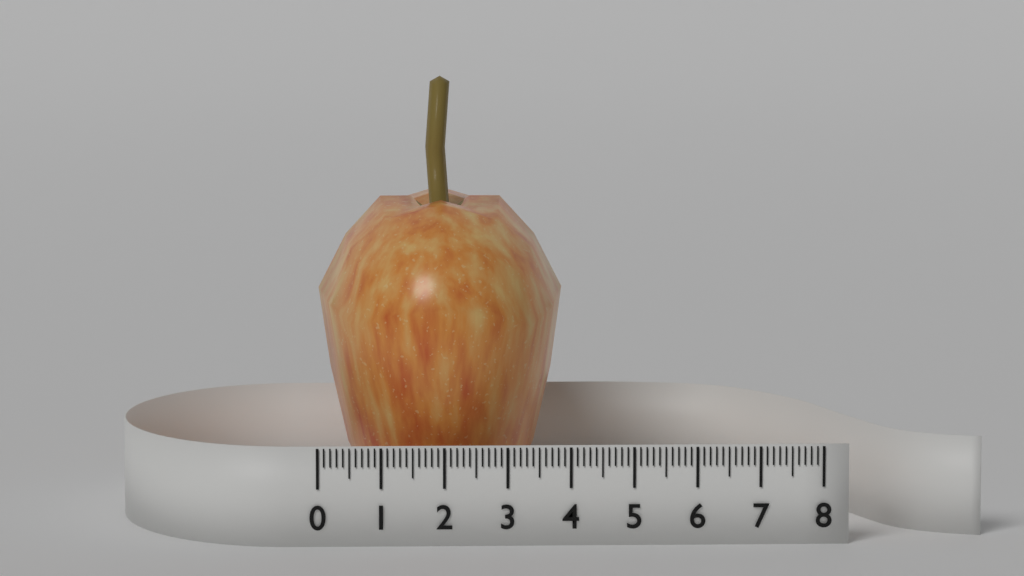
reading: 4.0 (no unit)
